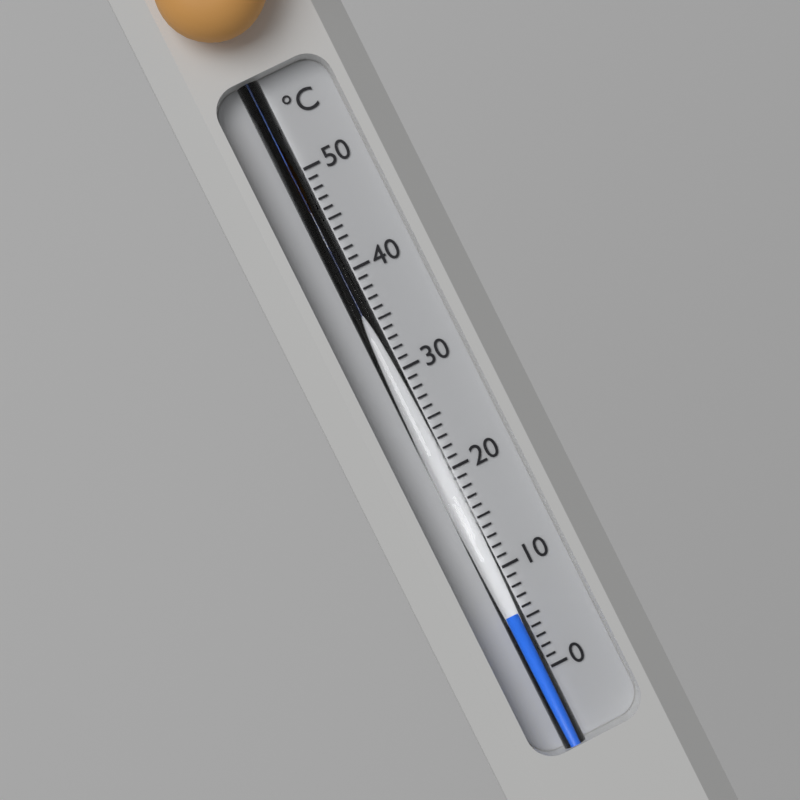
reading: 6 °C
